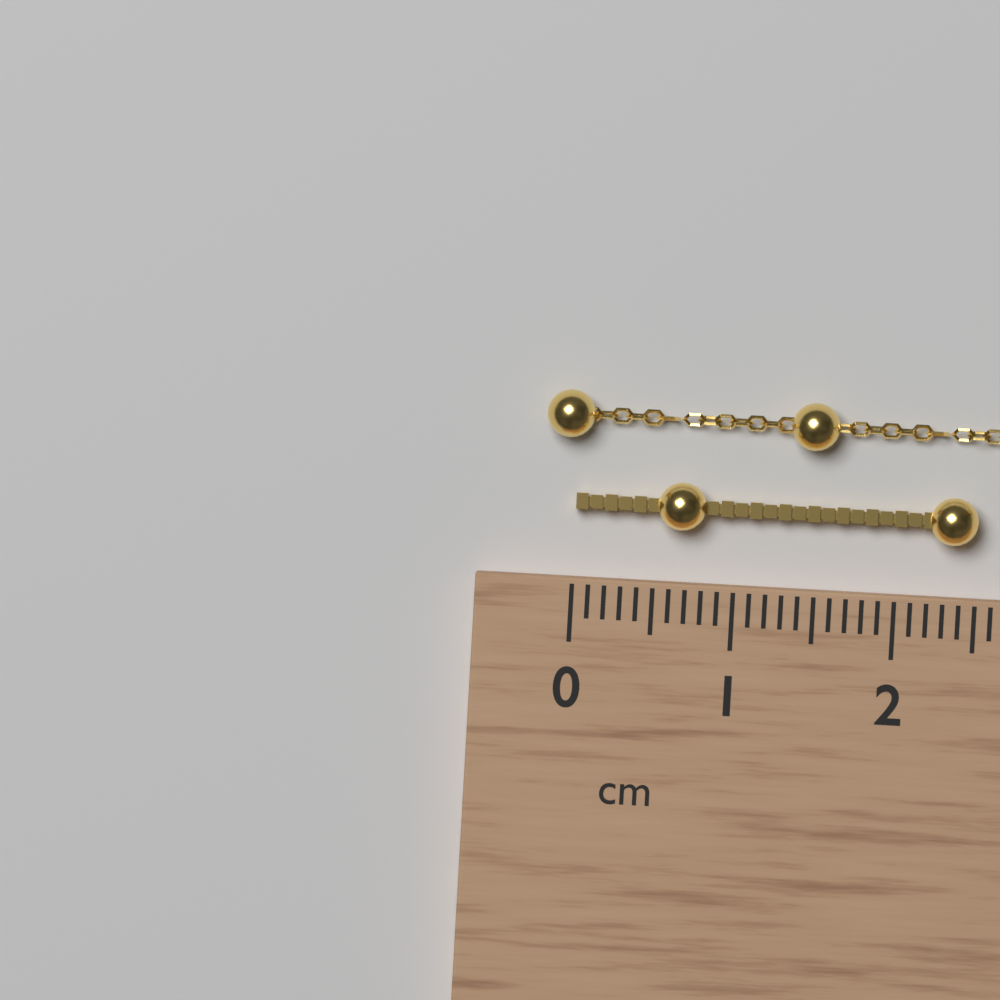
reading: 2.5 cm
